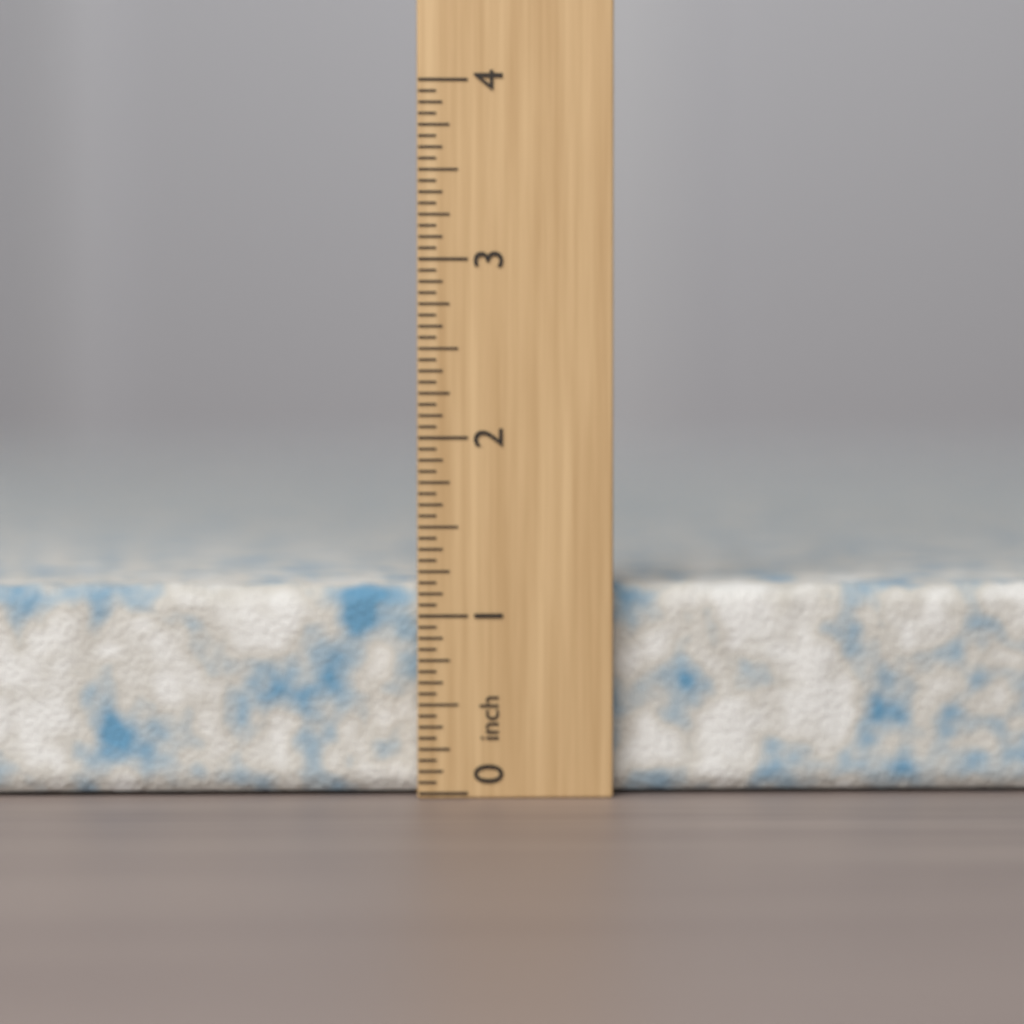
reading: 1.1875 inch
